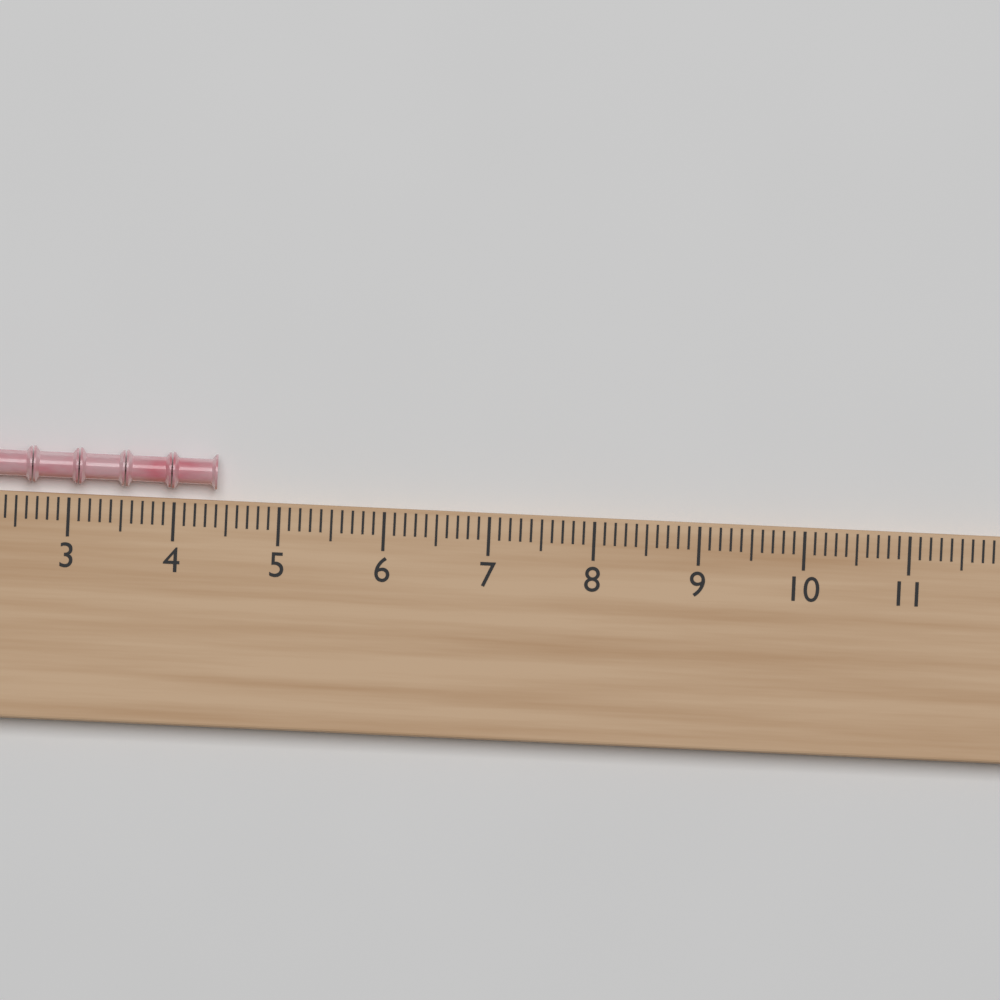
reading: 4.4 (no unit)
